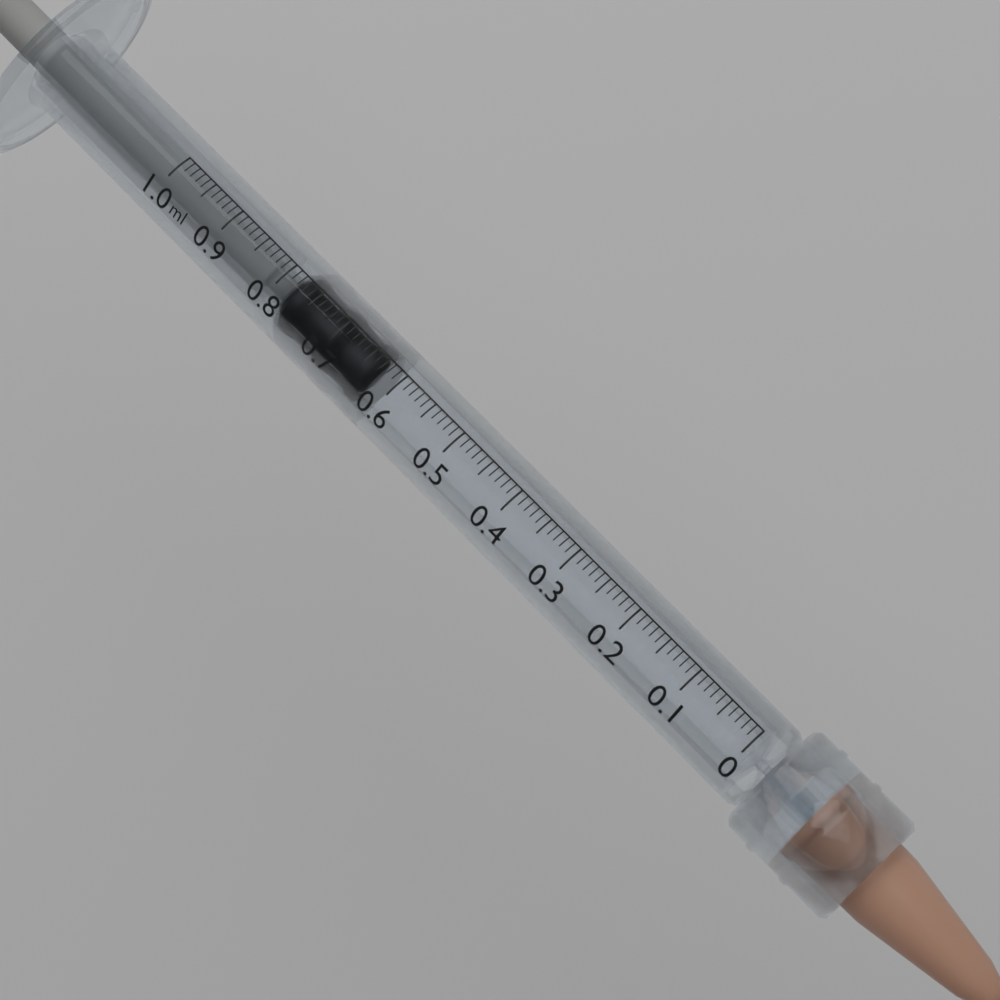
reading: 0.63 ml
